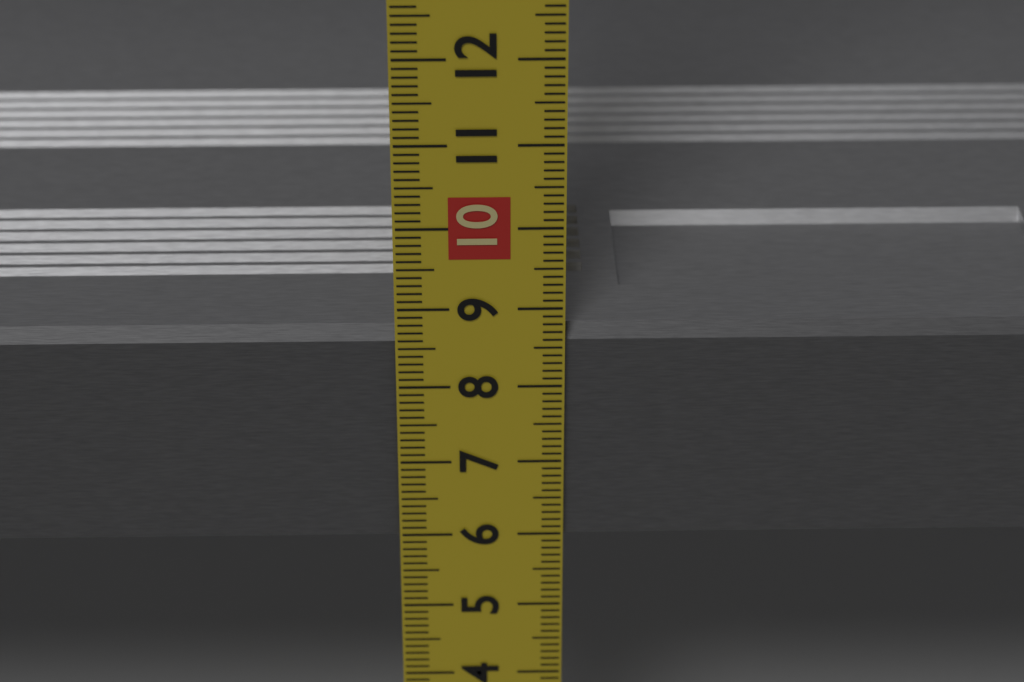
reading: 8.7 cm
